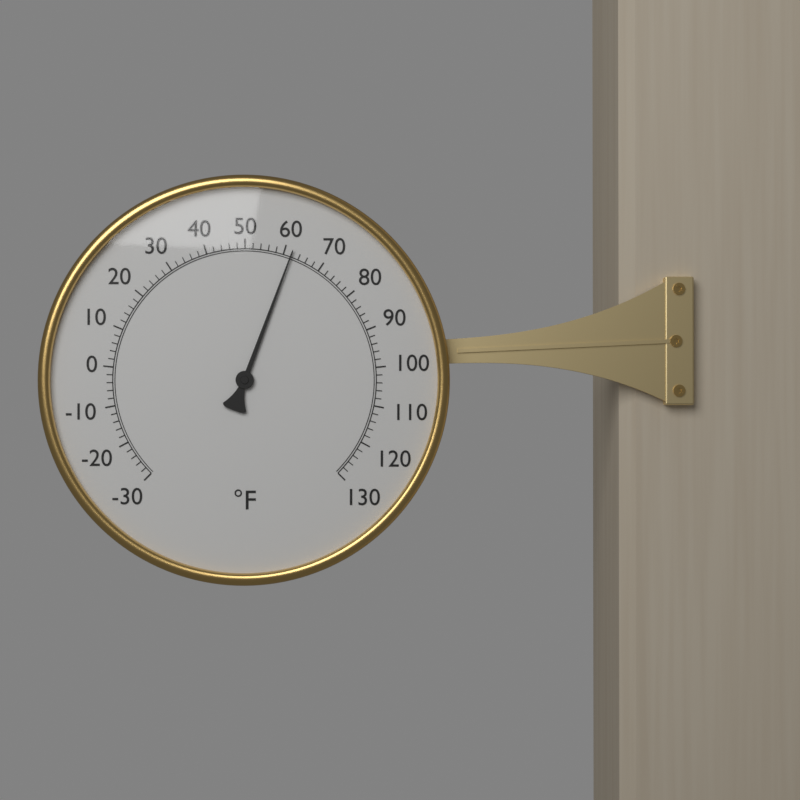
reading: 62 °F
